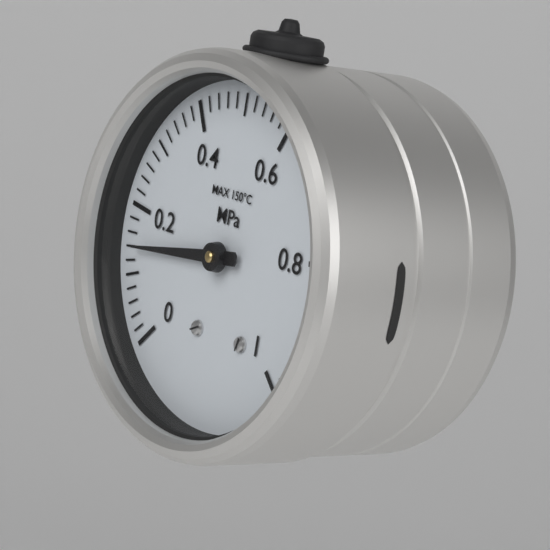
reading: 0.14 MPa
